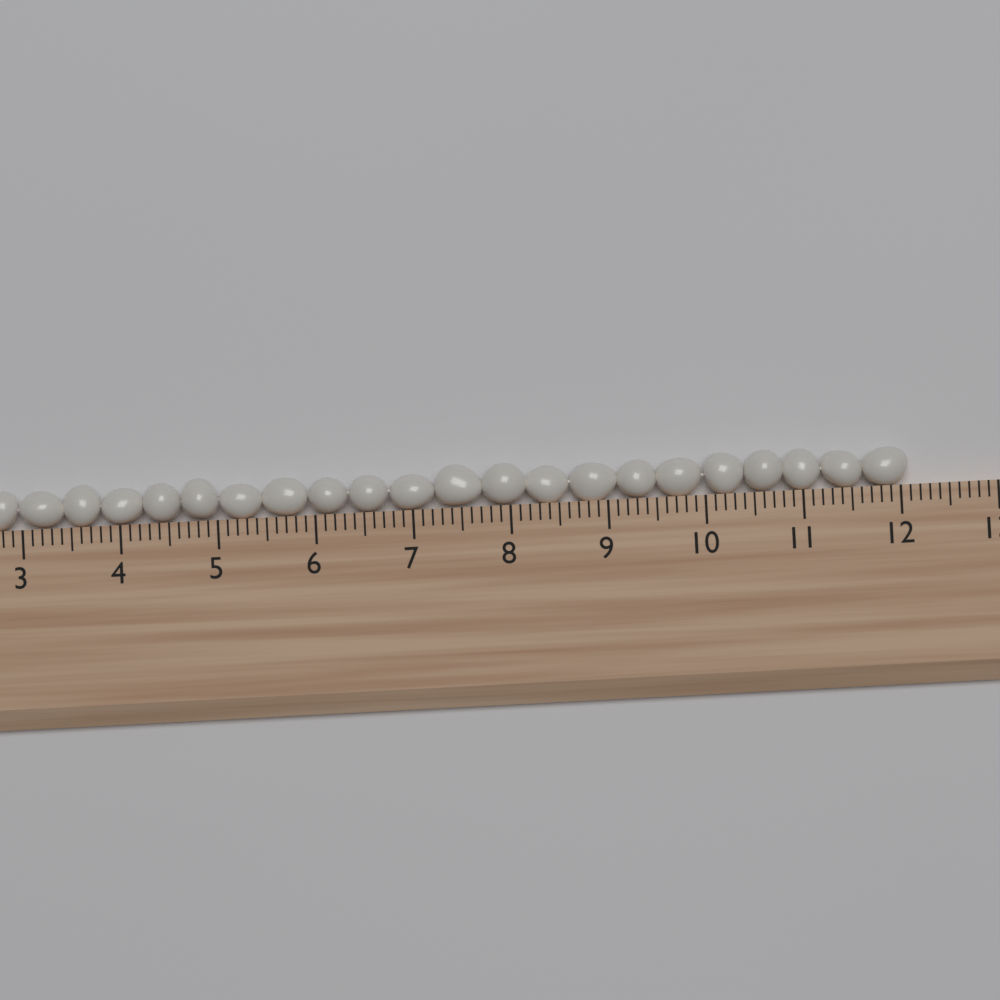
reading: 12.1 (no unit)
